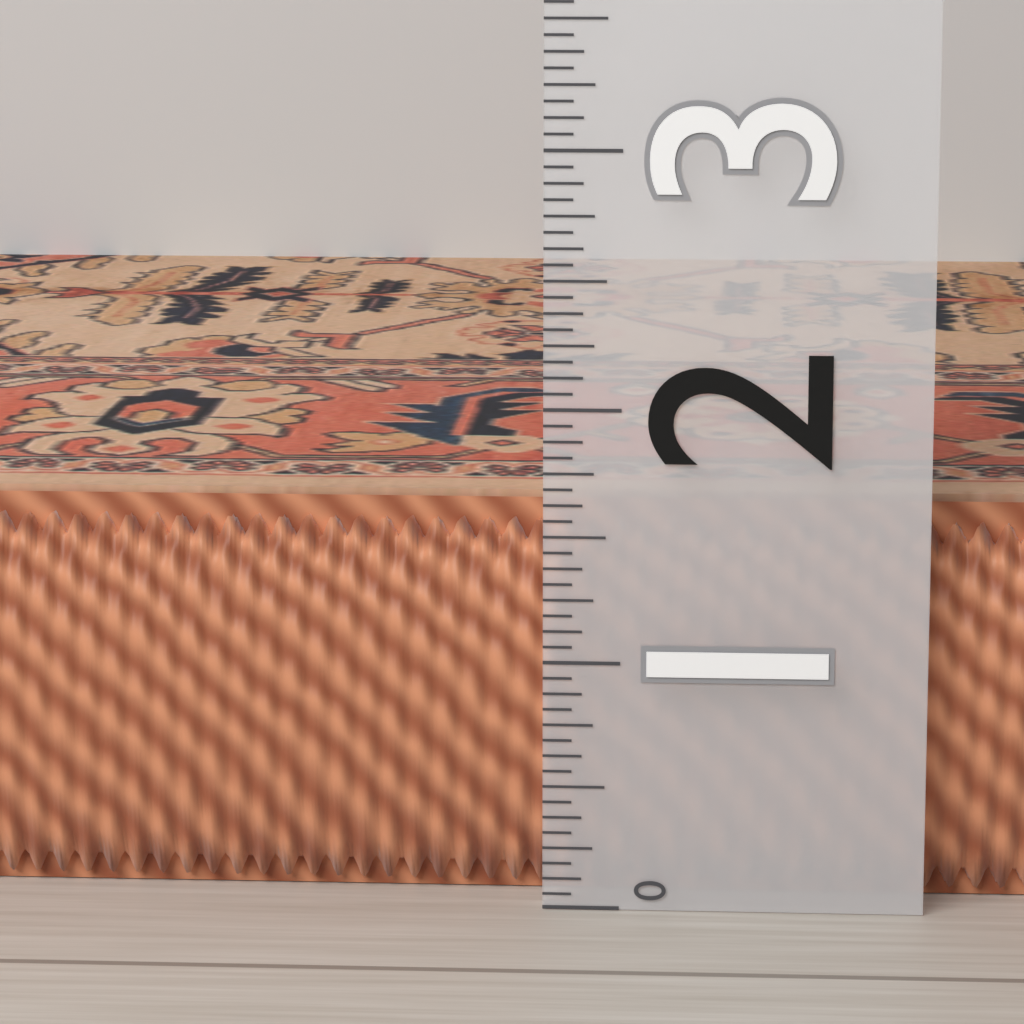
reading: 1.6250 (no unit)
